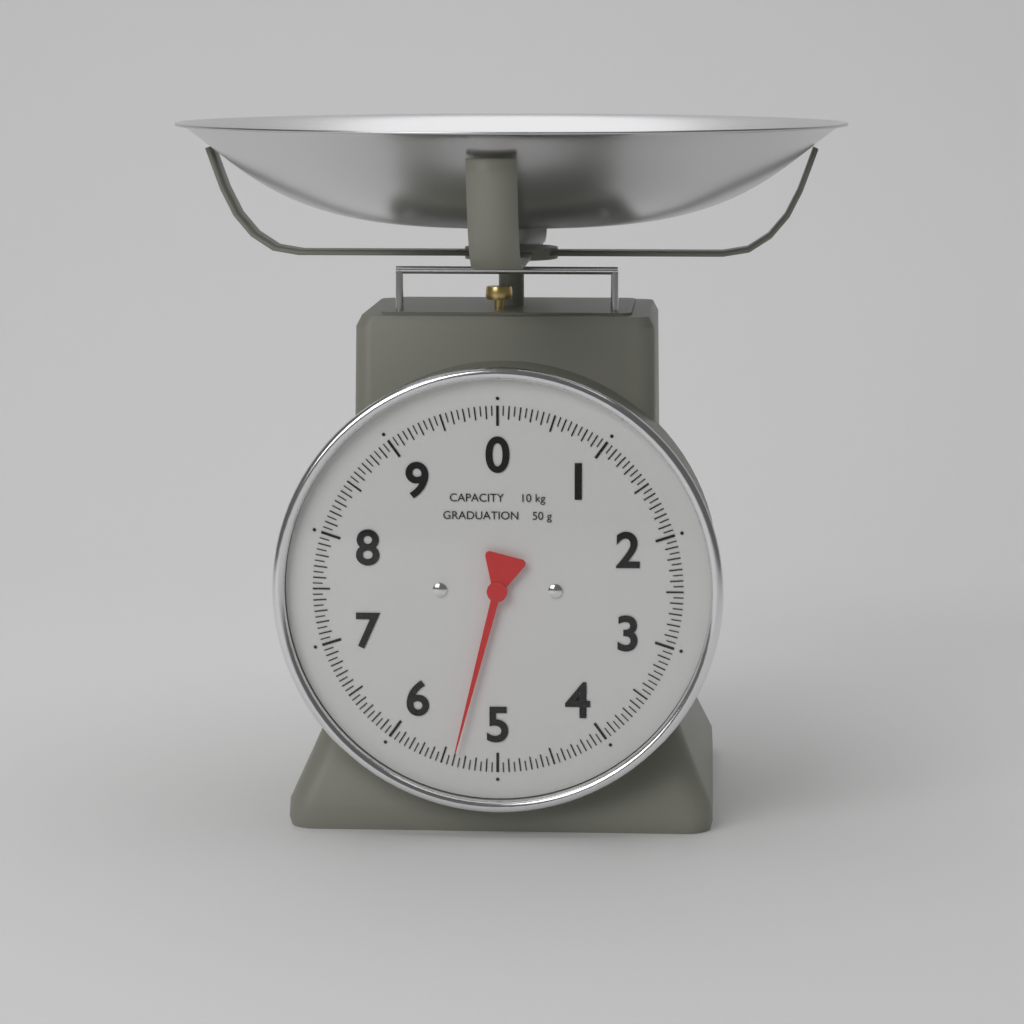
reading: 5.40 kg
